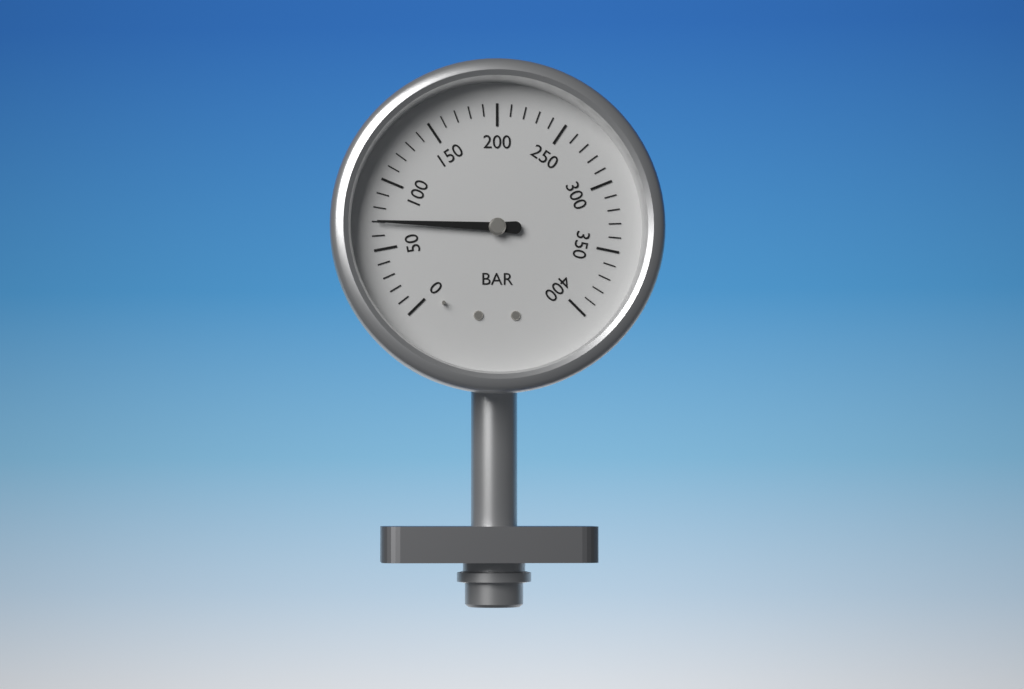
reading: 70 bar
